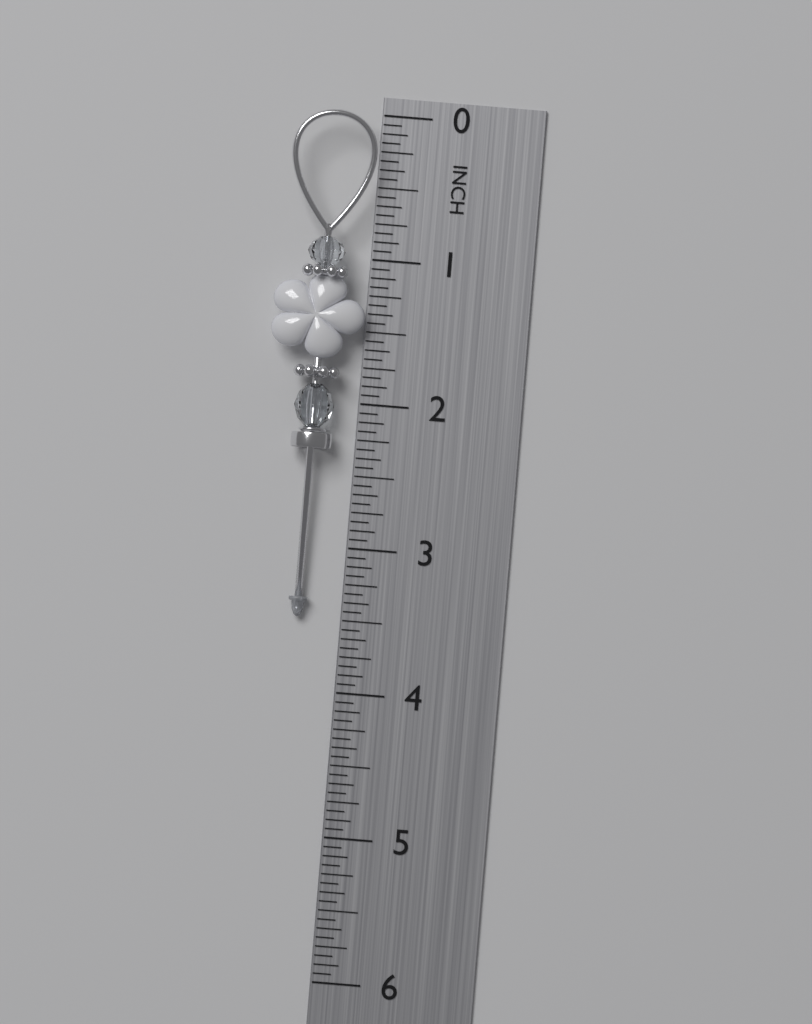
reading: 3.5000 in
